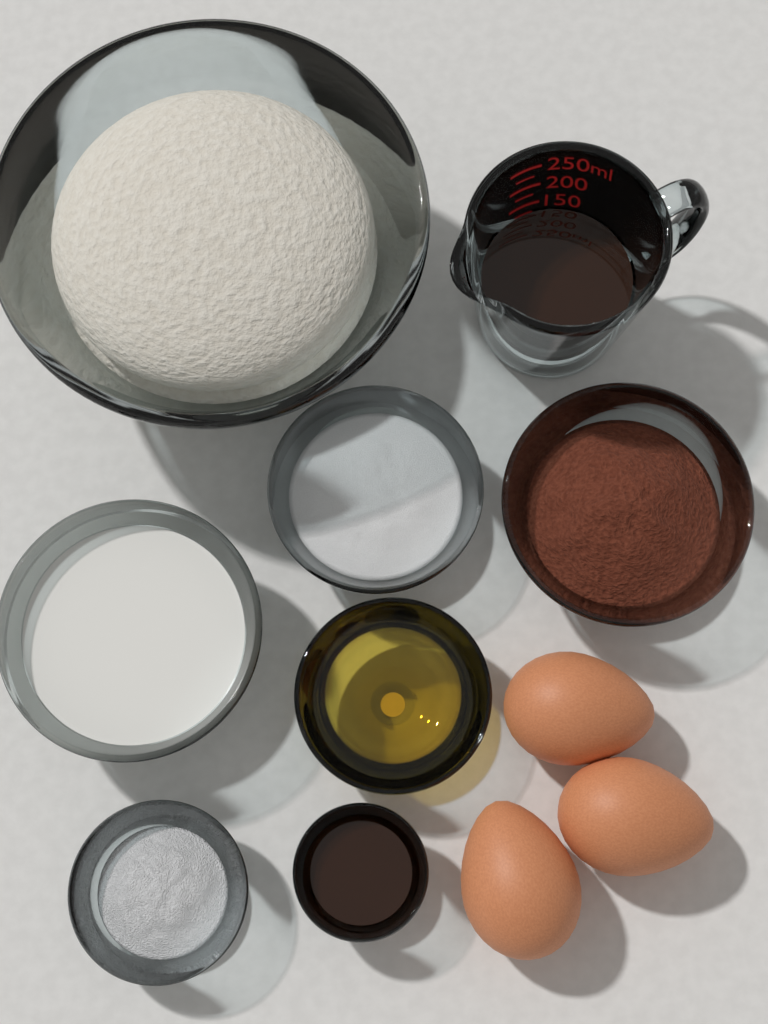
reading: 125 ml
